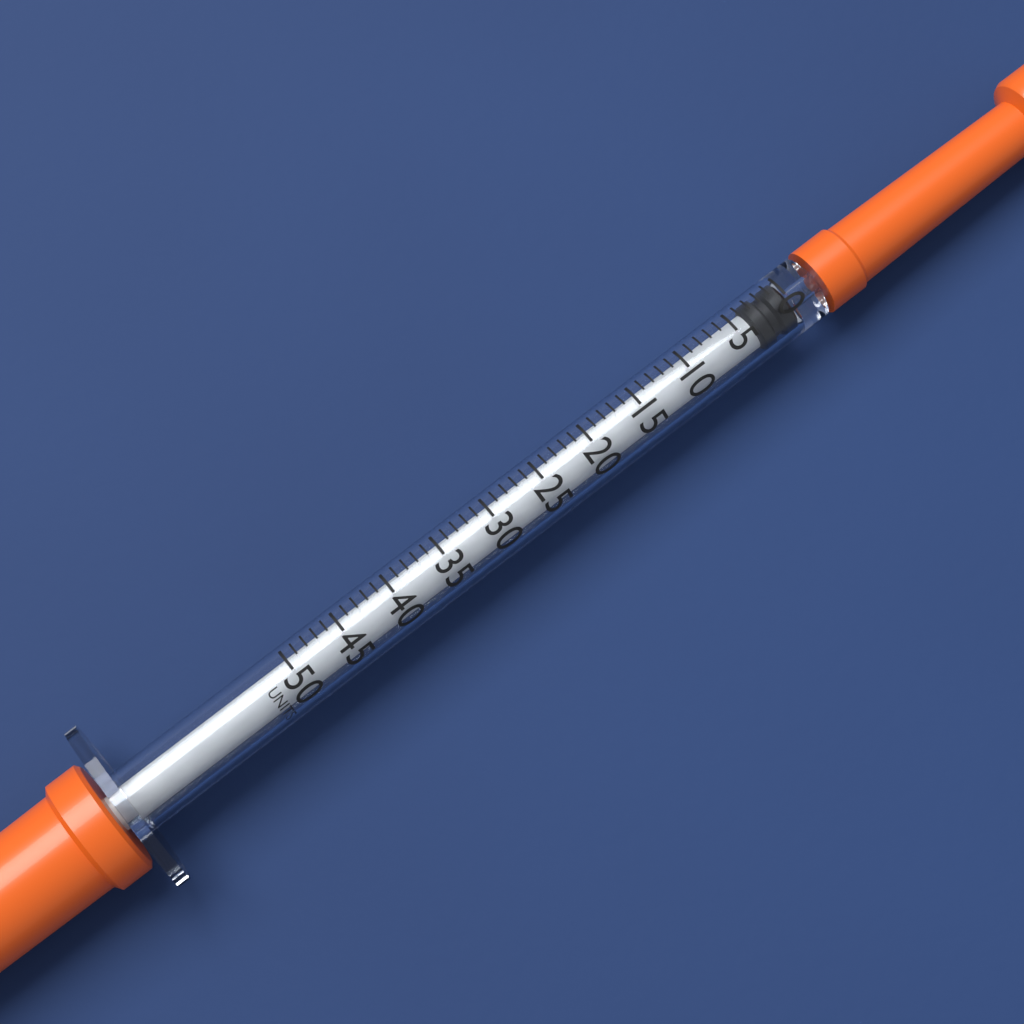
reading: 0 units
